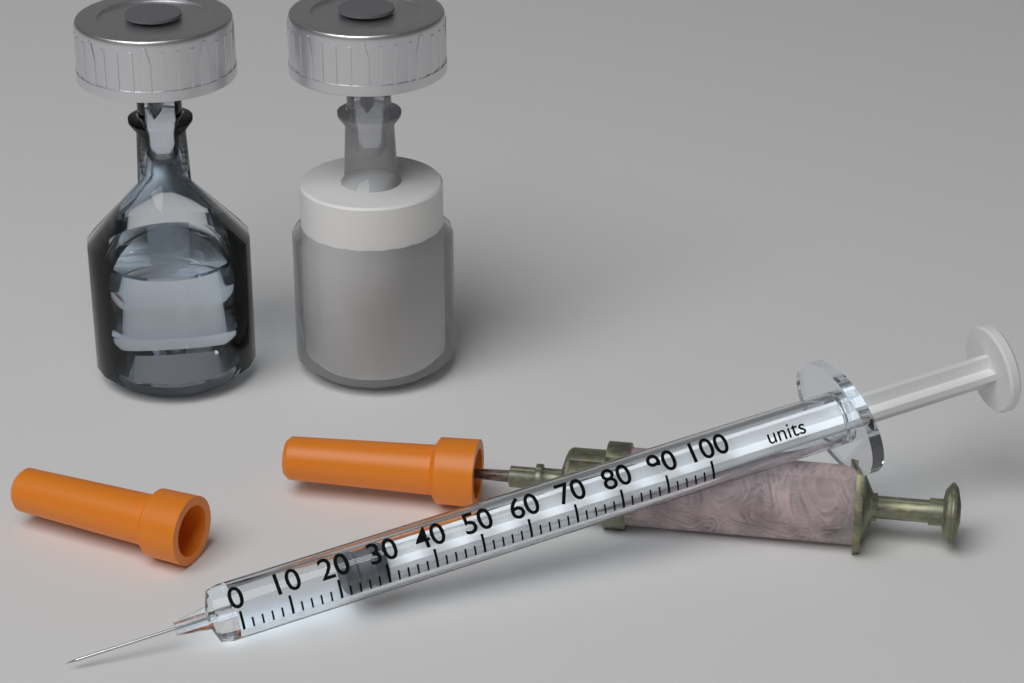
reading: 22 units
